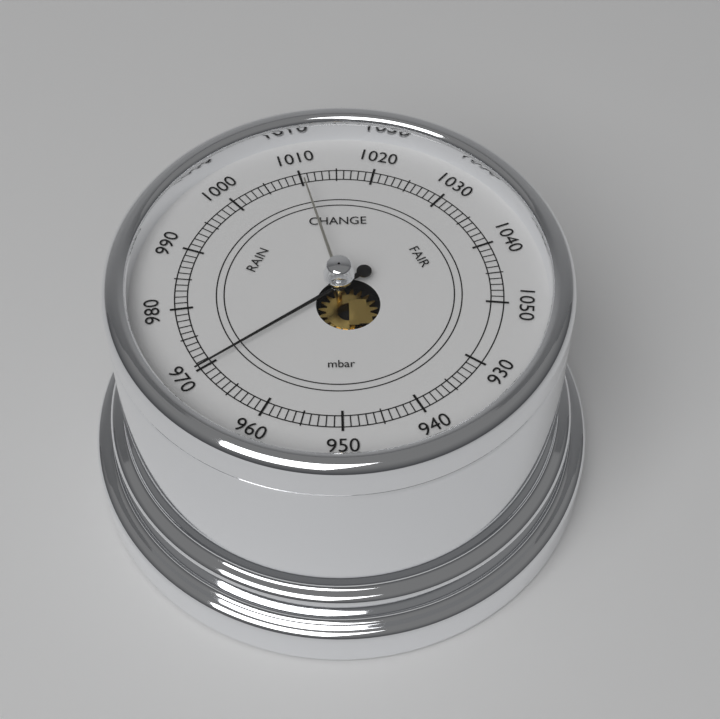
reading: 970 mbar
